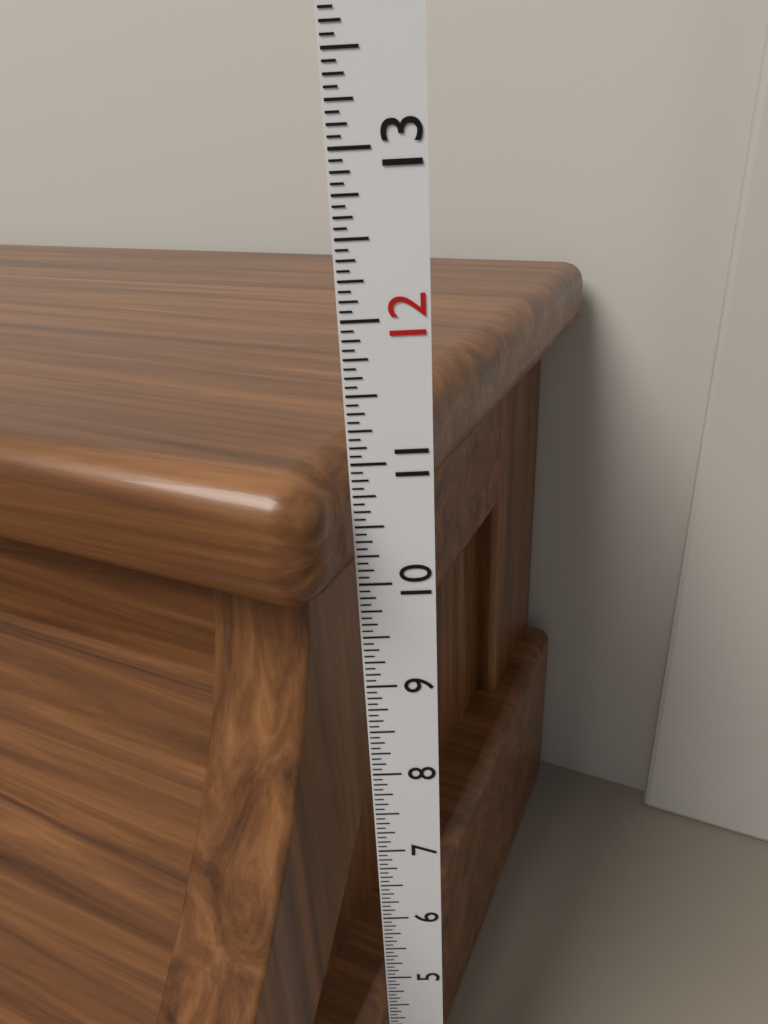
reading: 11.0000 in
